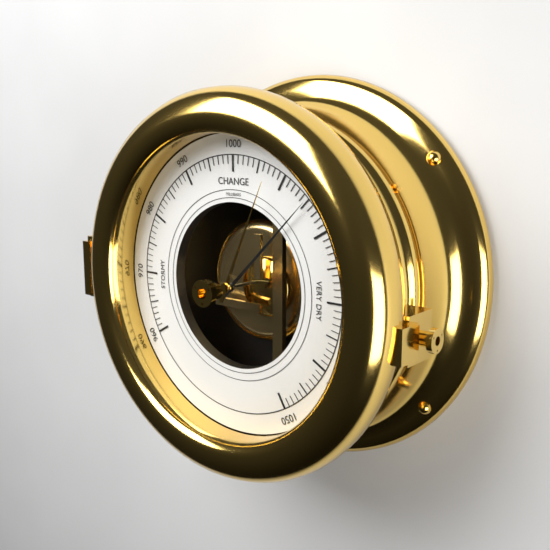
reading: 1015 mbar
